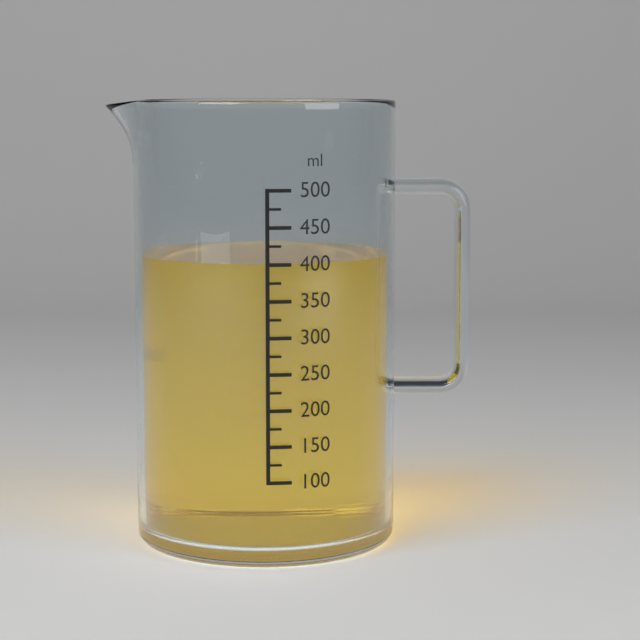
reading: 400 ml
